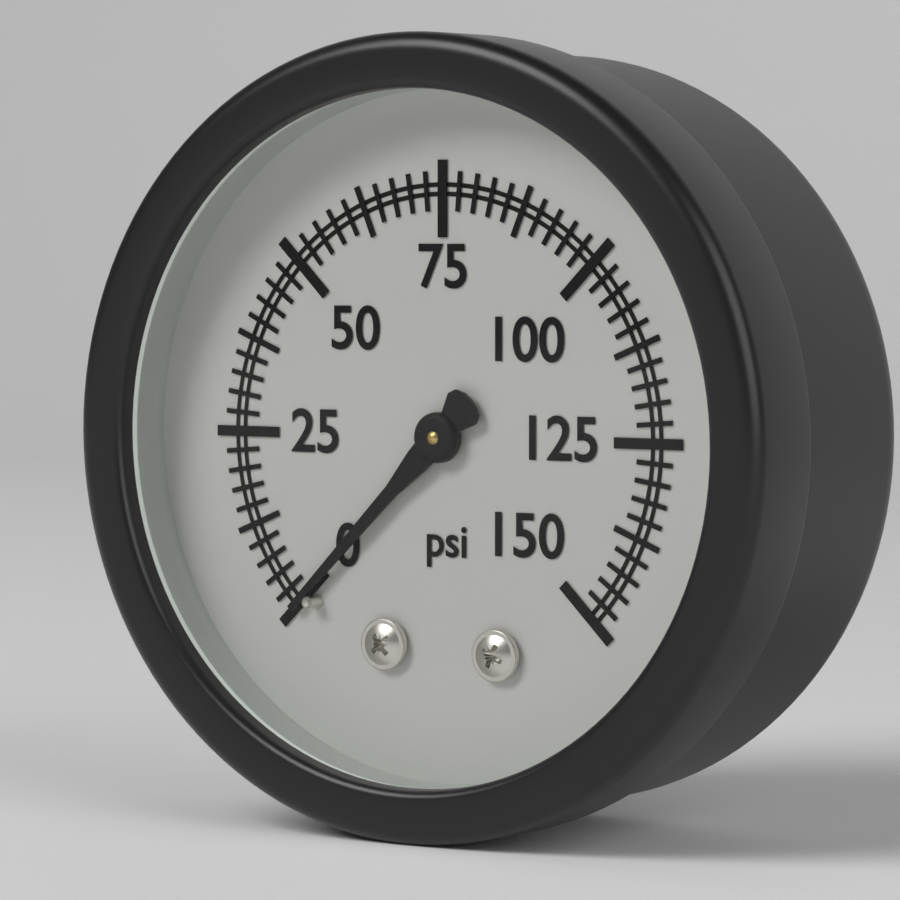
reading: 0.0 psi
